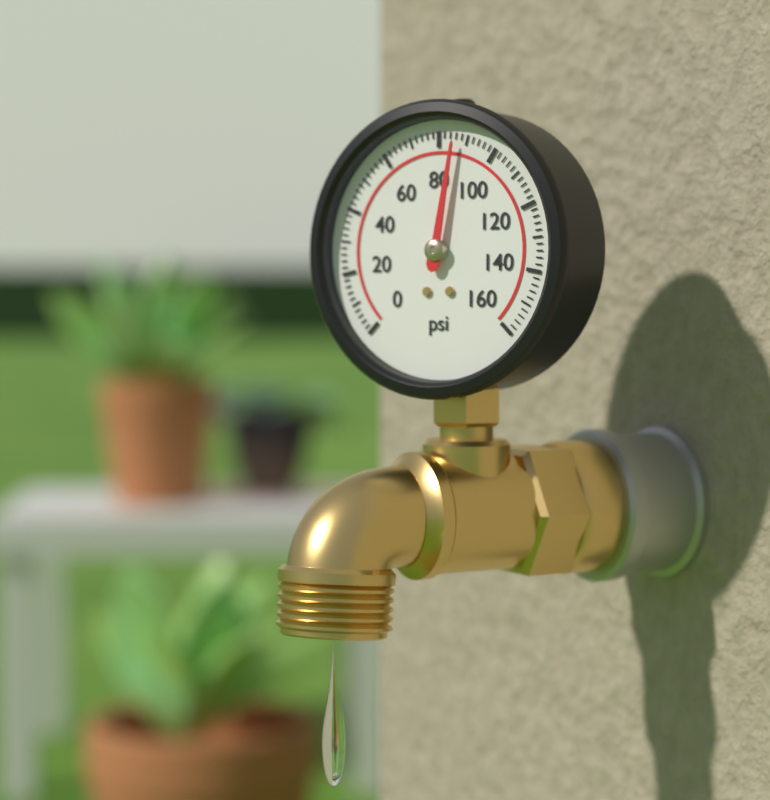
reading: 86 psi
